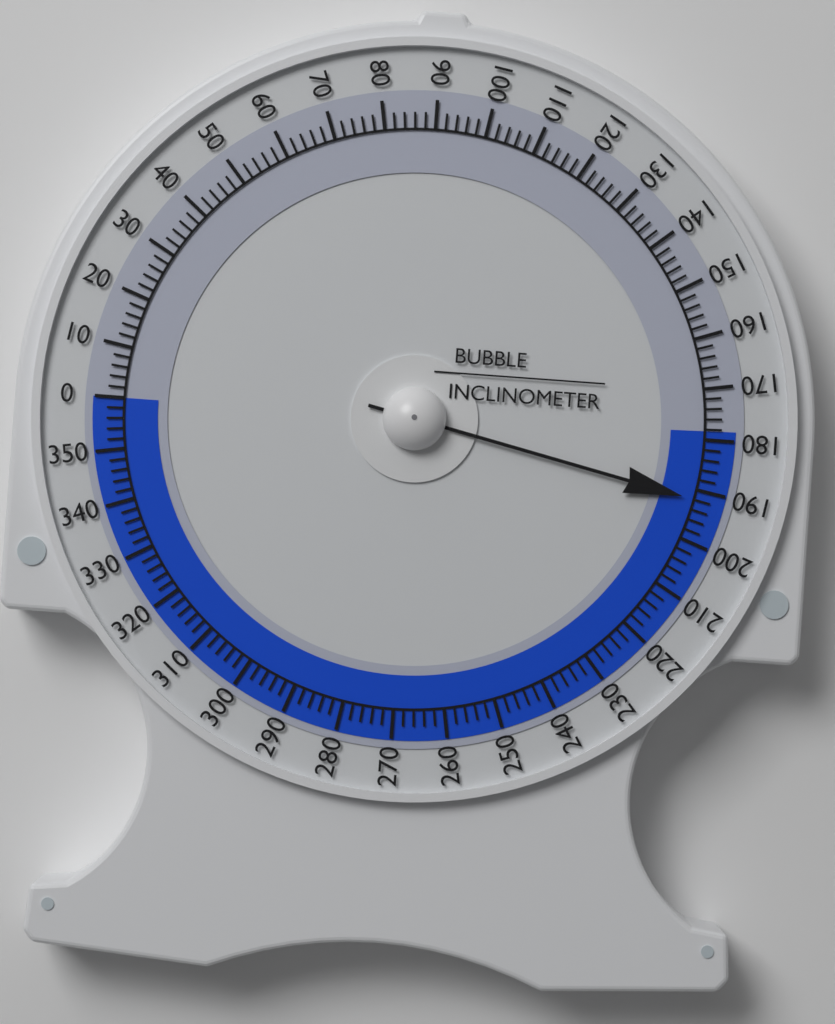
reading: 192 (no unit)
